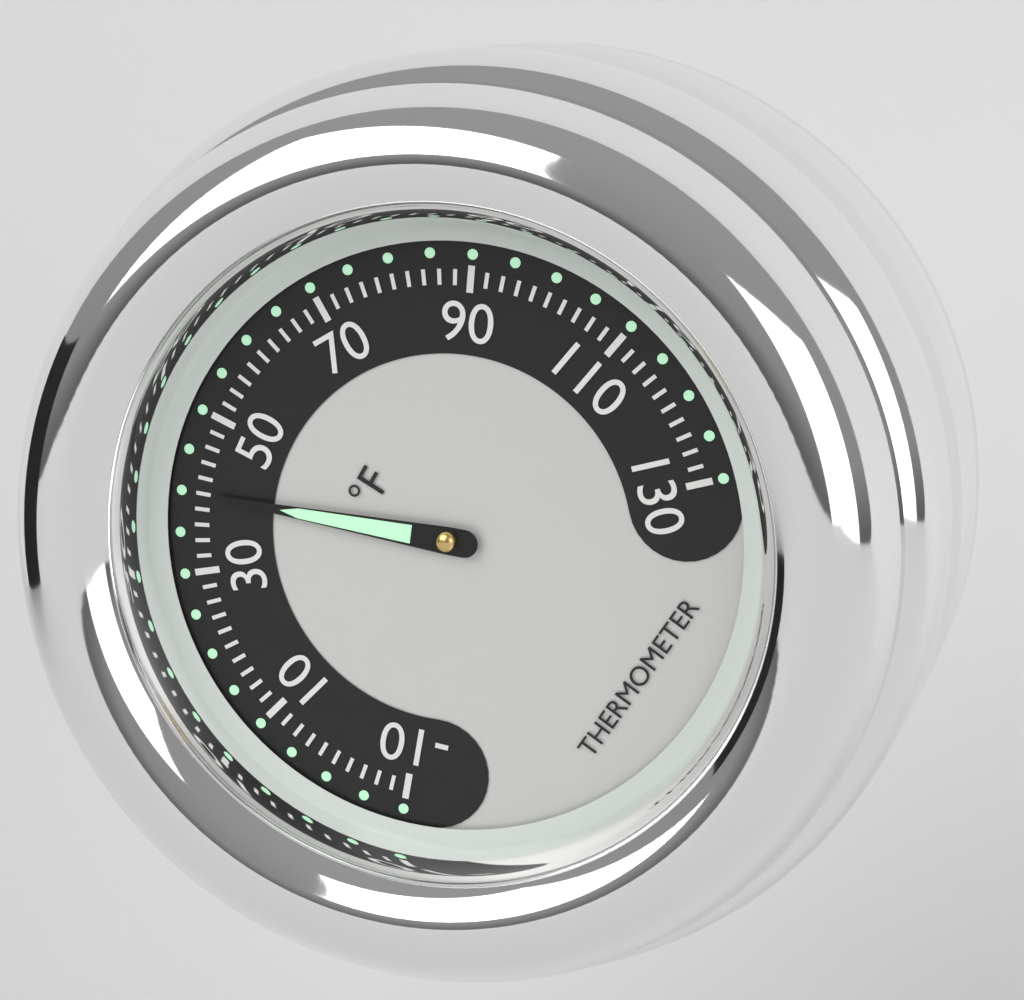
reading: 40 °F
